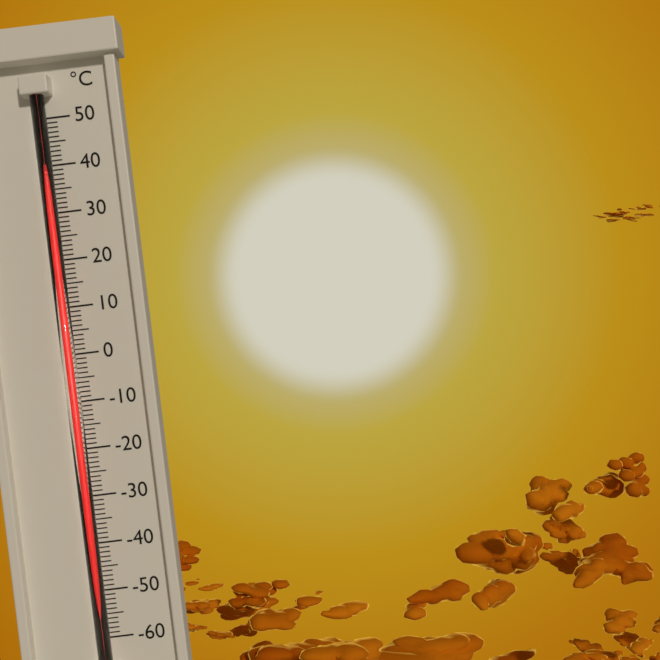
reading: 38 °C
